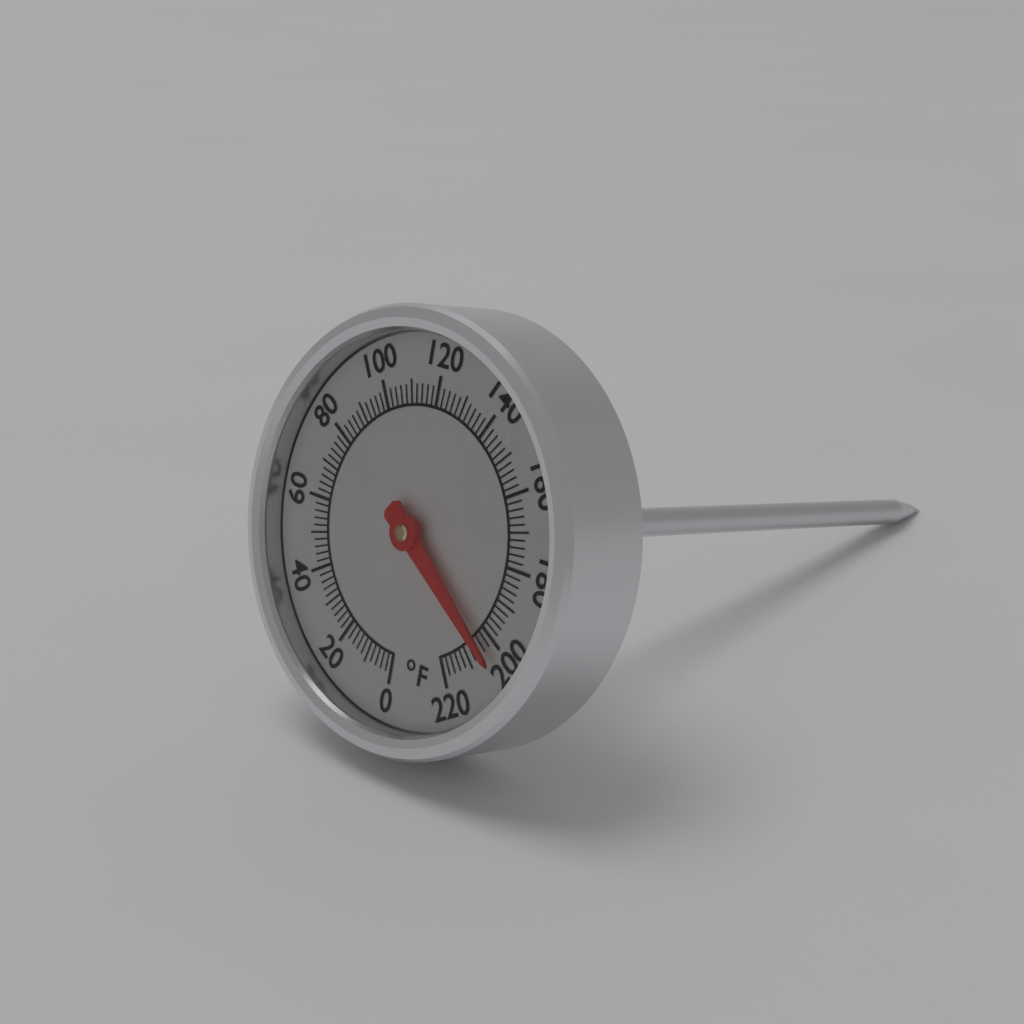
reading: 204 °F
